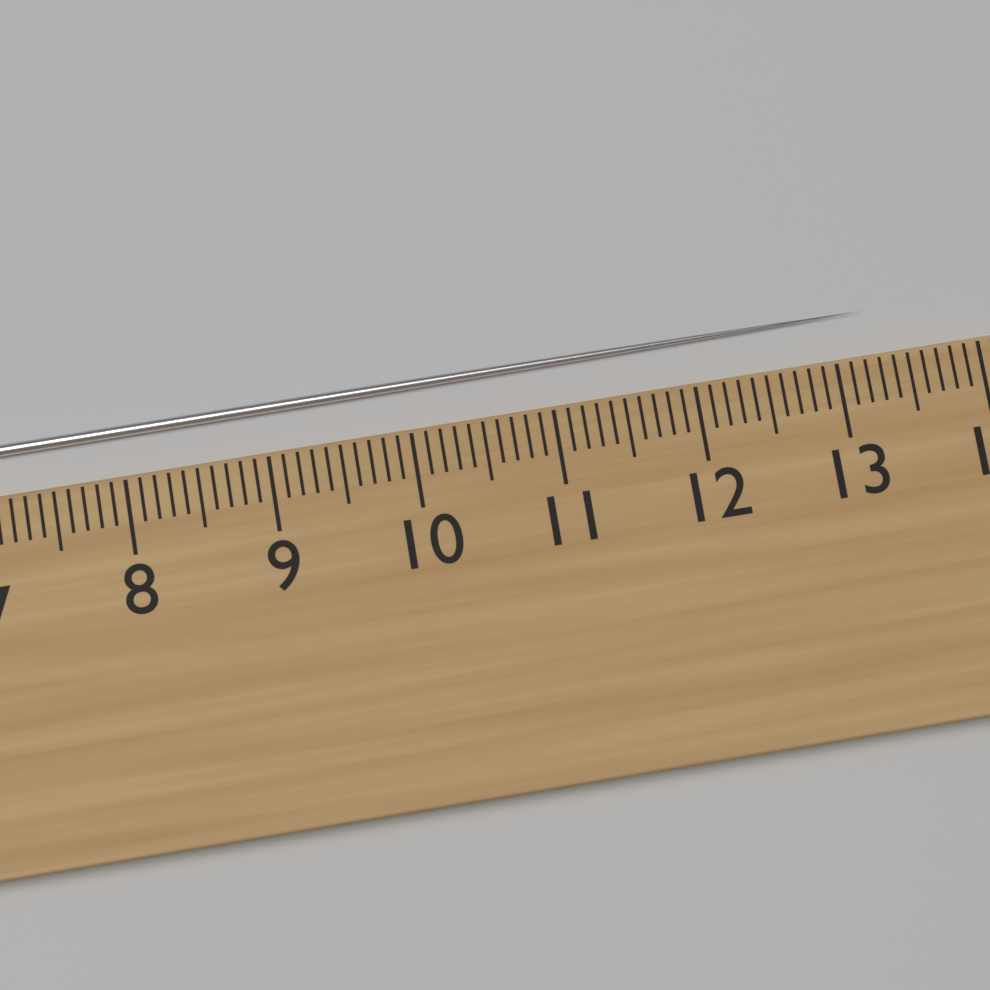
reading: 13.3 cm
